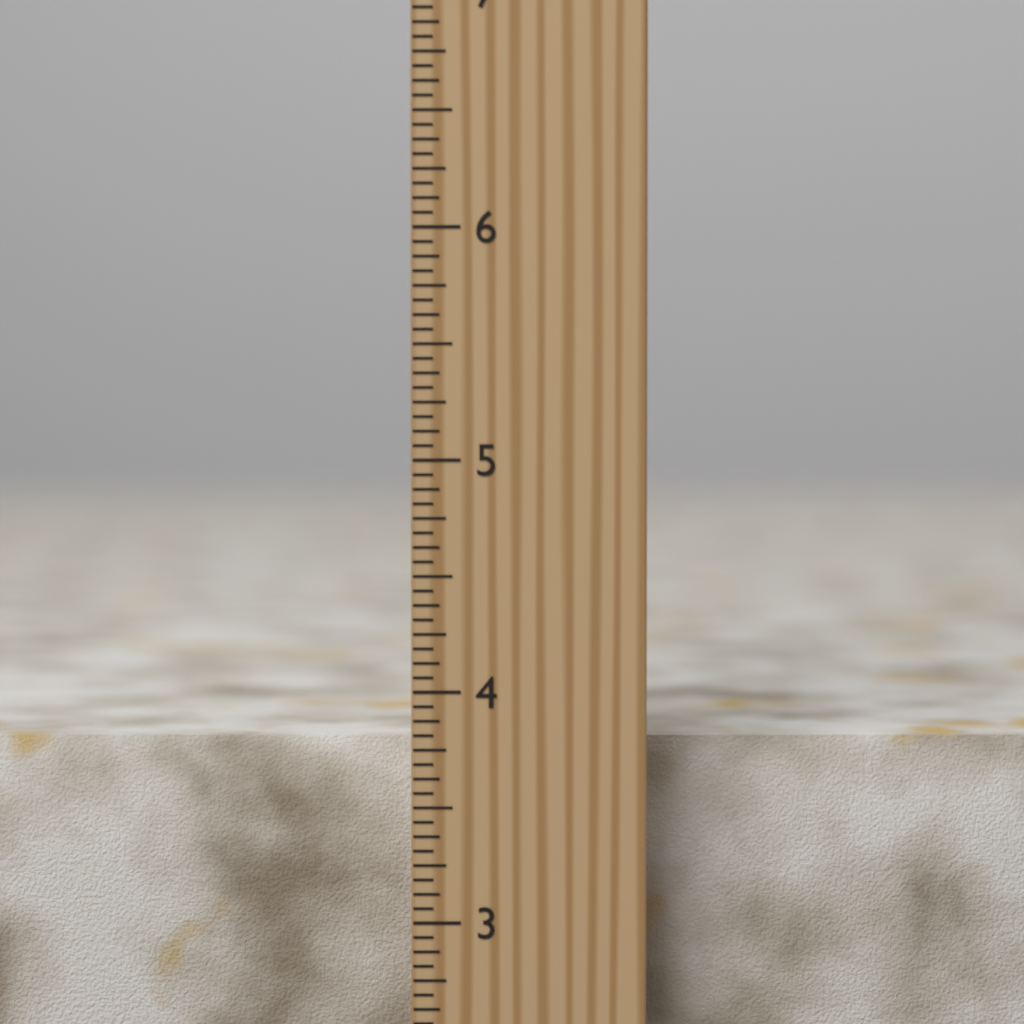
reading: 3.7500 inch
